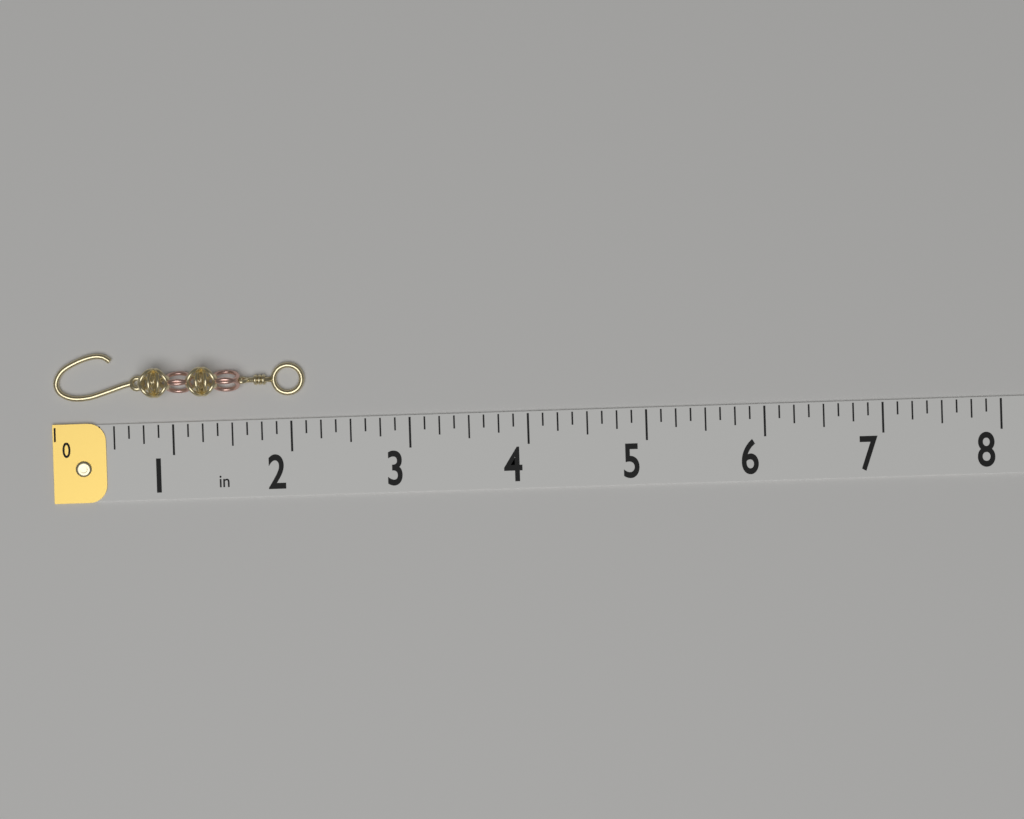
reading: 2.125 in
